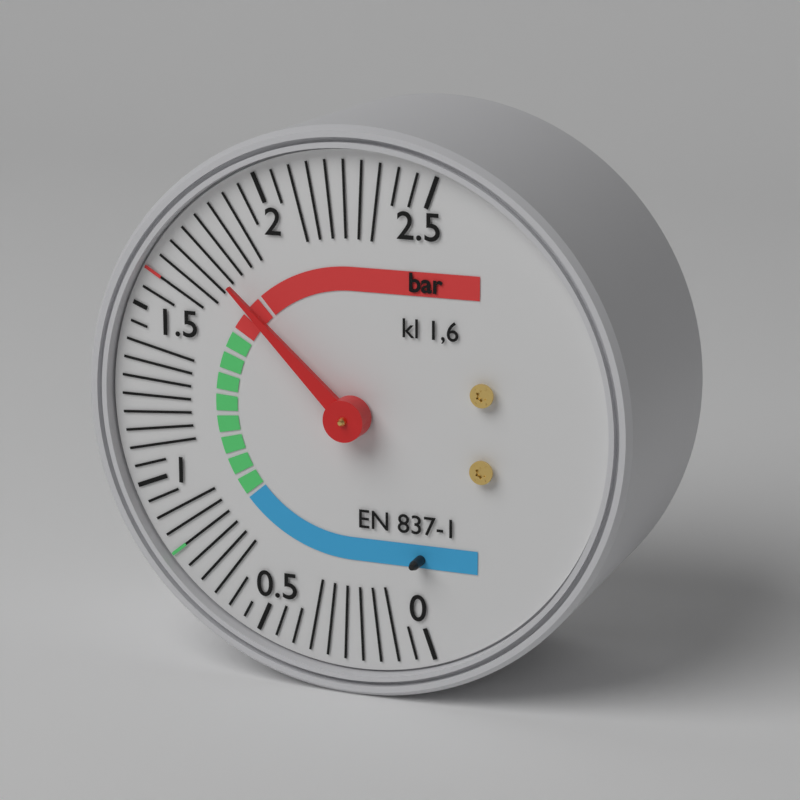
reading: 1.75 bar
